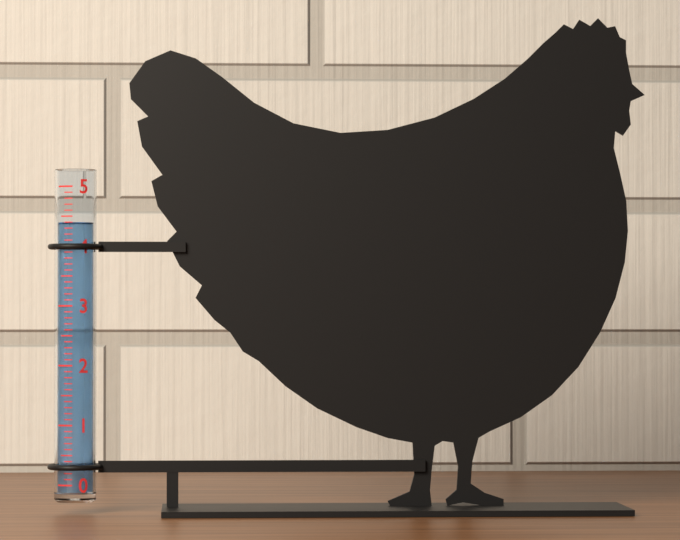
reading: 4.4 (no unit)
